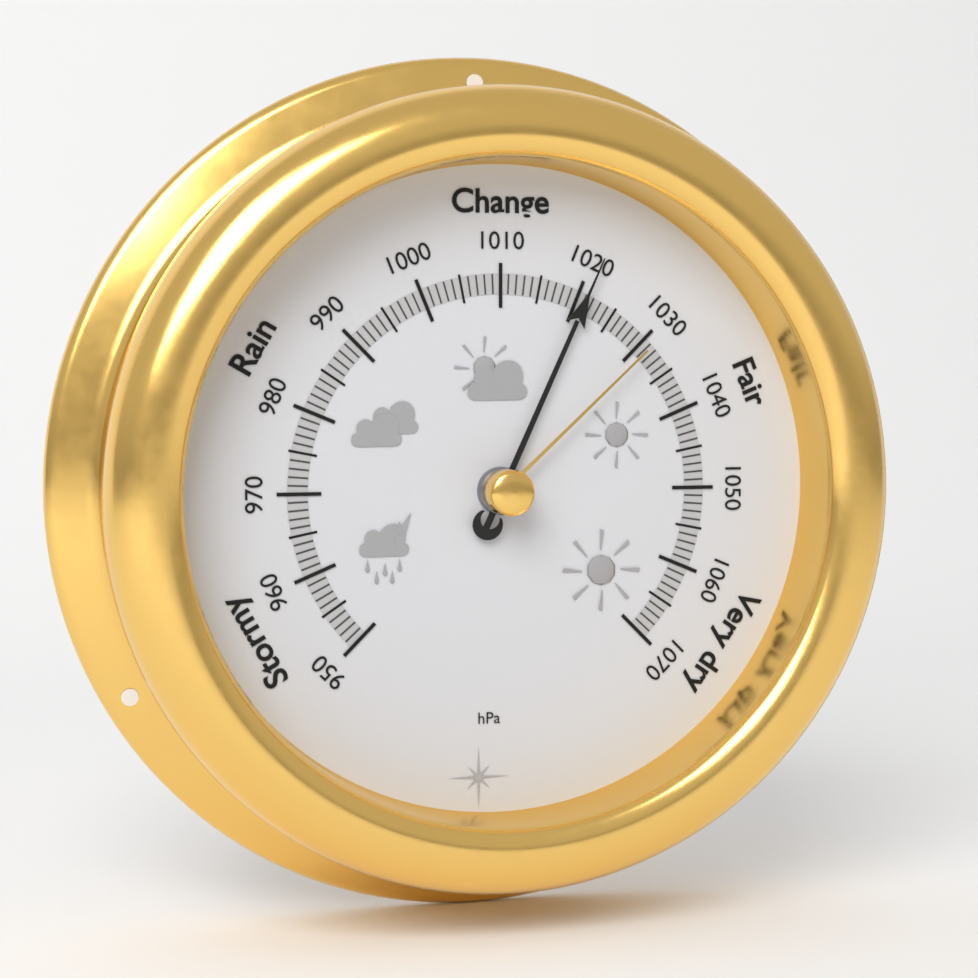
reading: 1021 hPa
